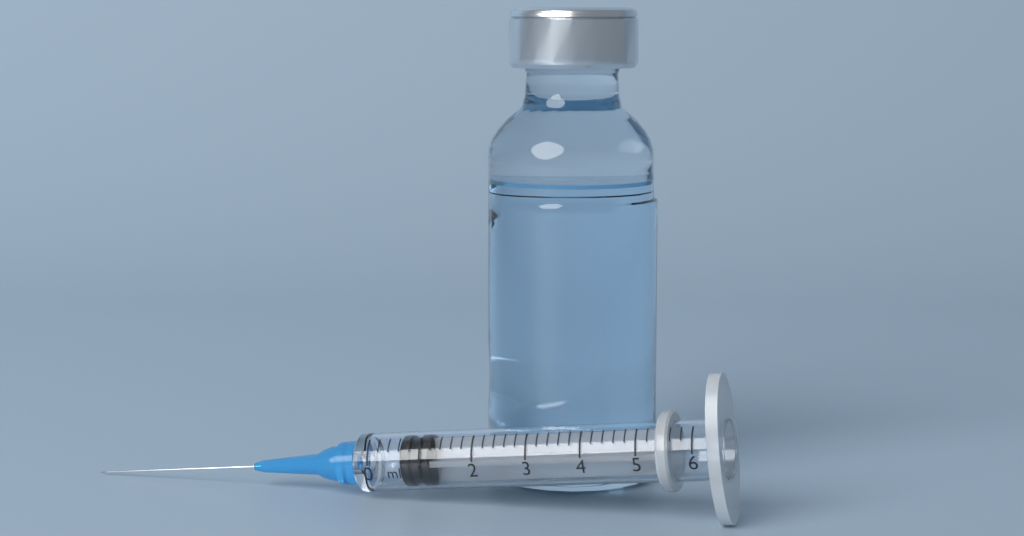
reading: 0.6 ml
